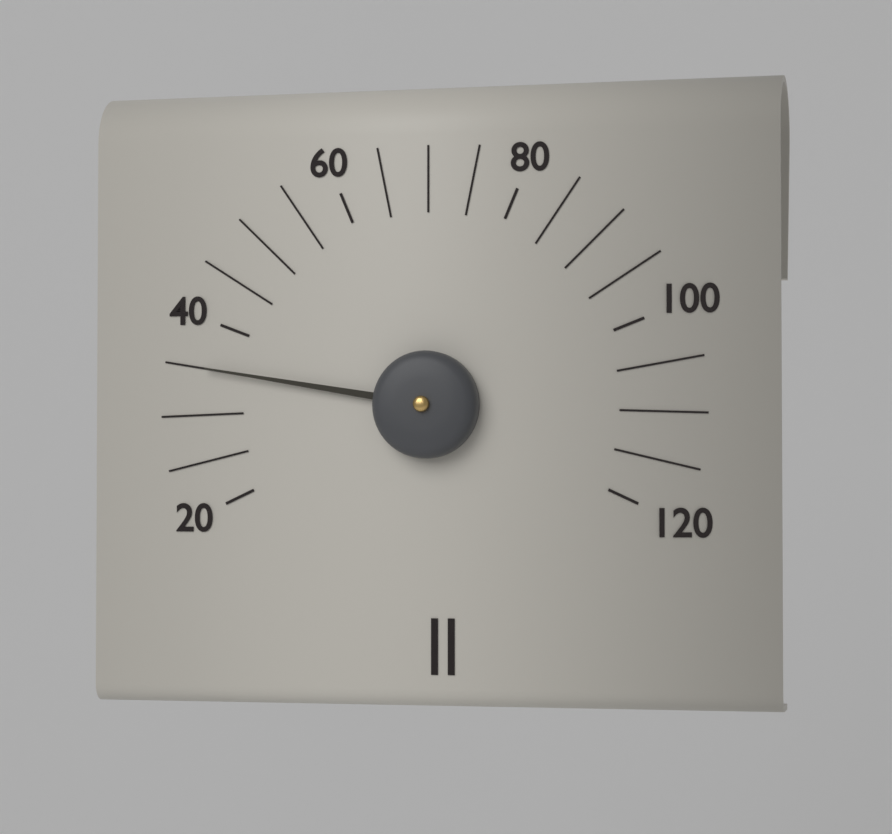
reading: 35 (no unit)
